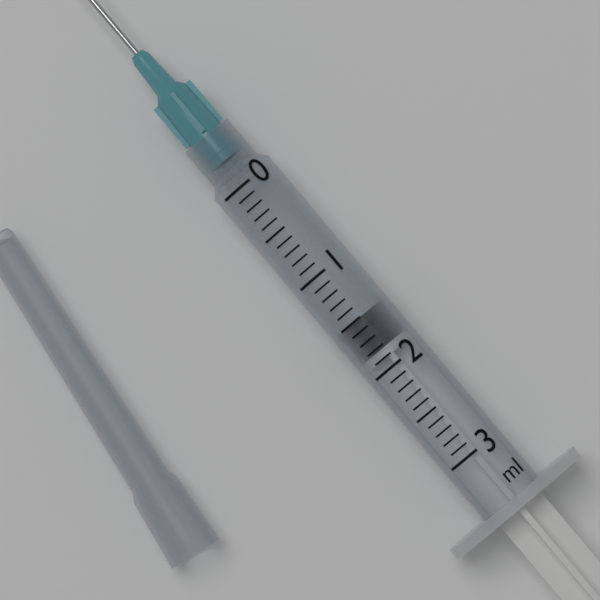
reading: 1.5 ml
